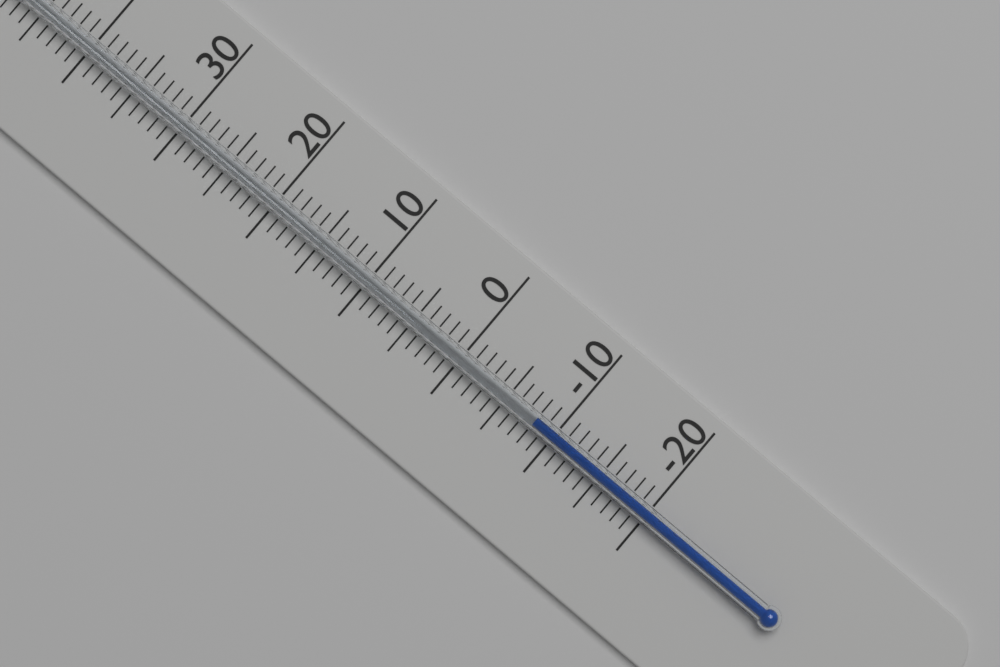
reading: -8 °C
